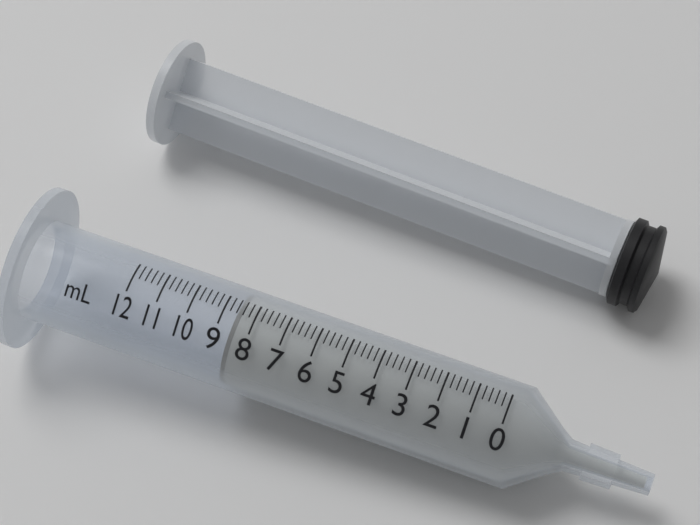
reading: 8.6 ml
